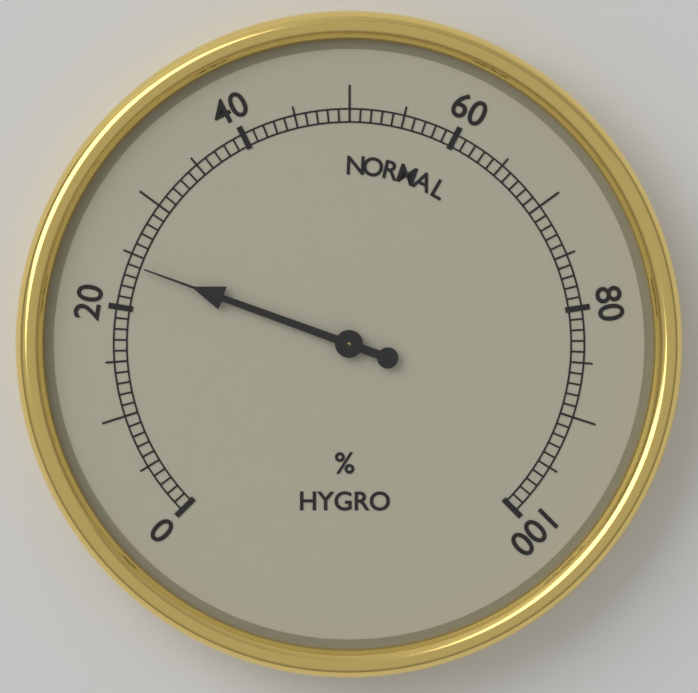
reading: 24 %
